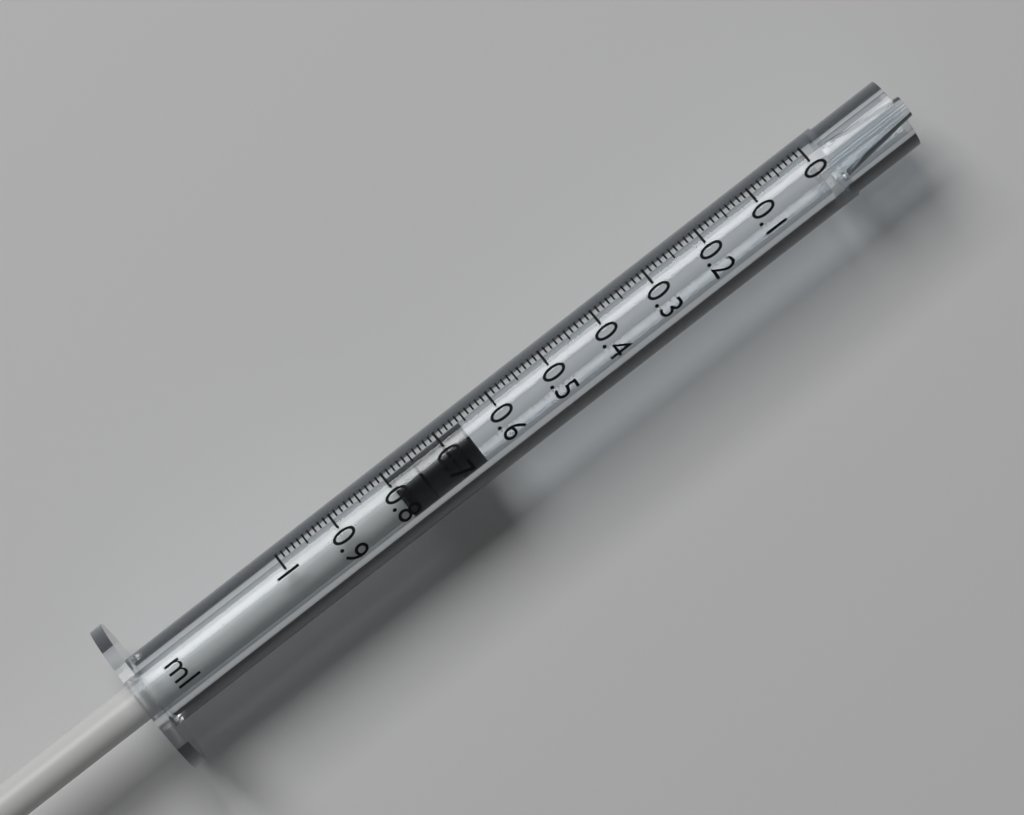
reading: 0.66 ml
